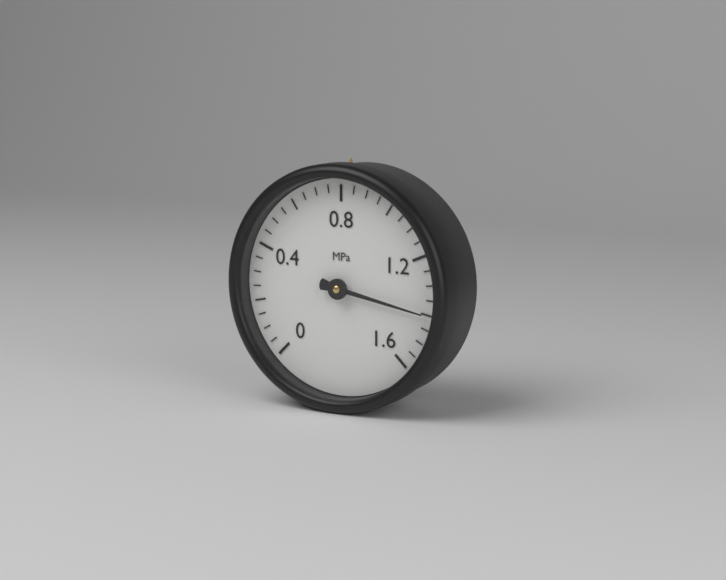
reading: 1.40 MPa
